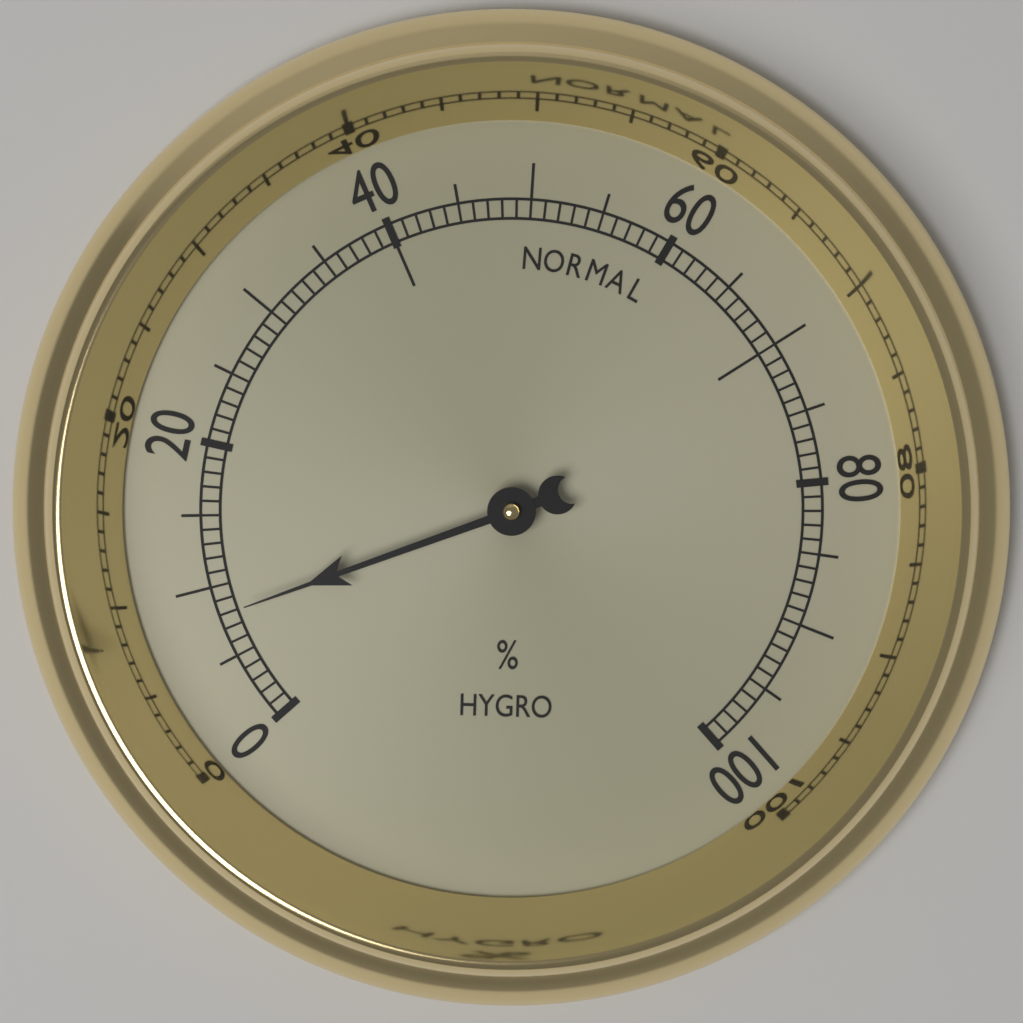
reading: 8 %
